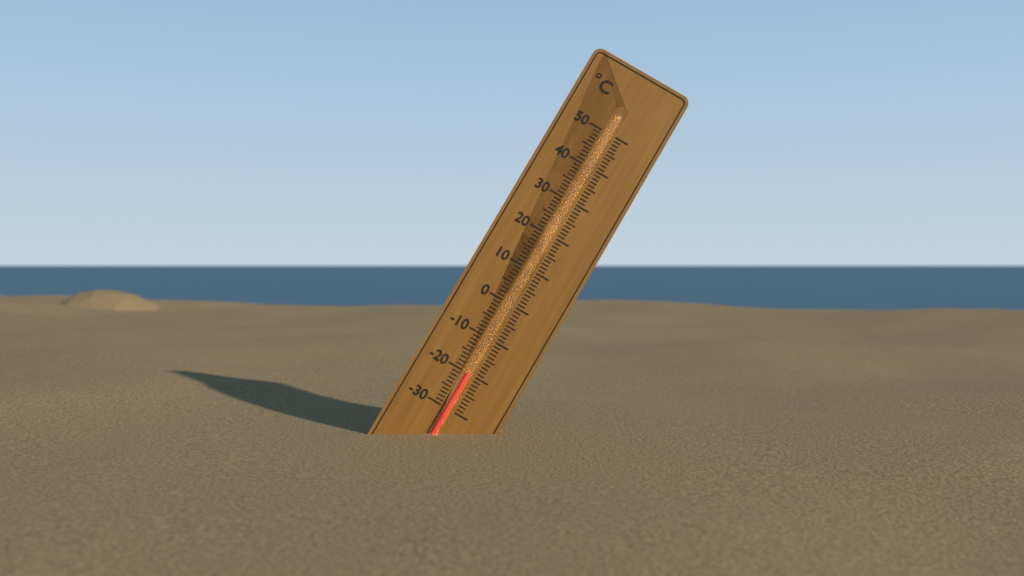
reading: -20 °C
